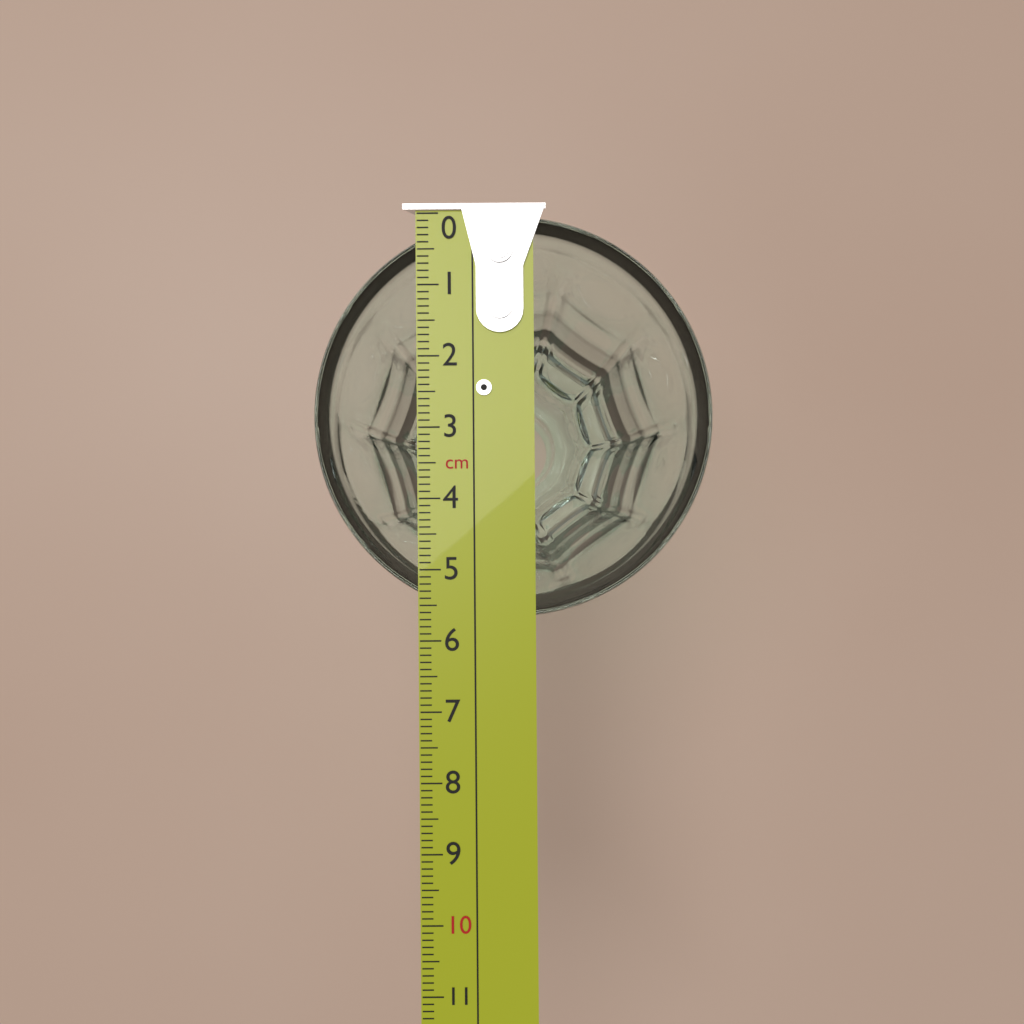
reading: 5.7 cm
